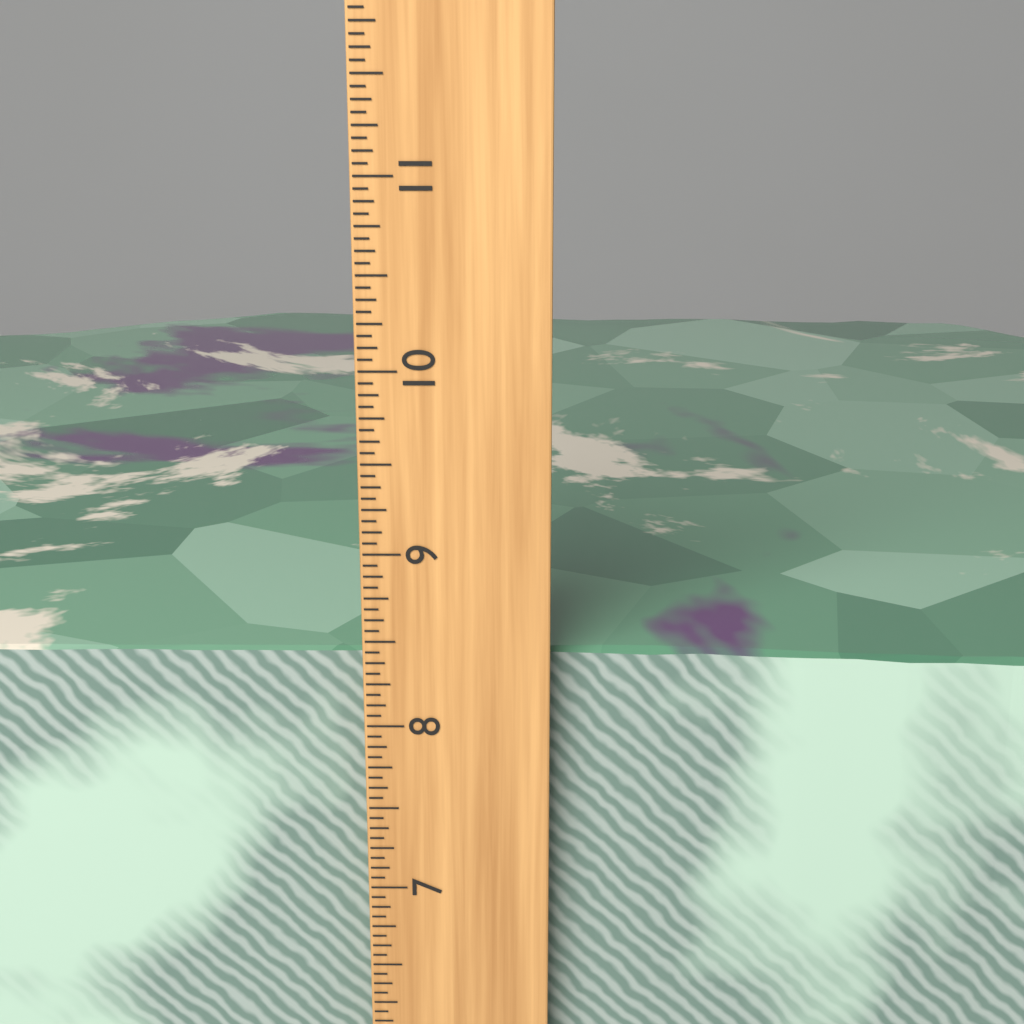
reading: 8.3750 inch
